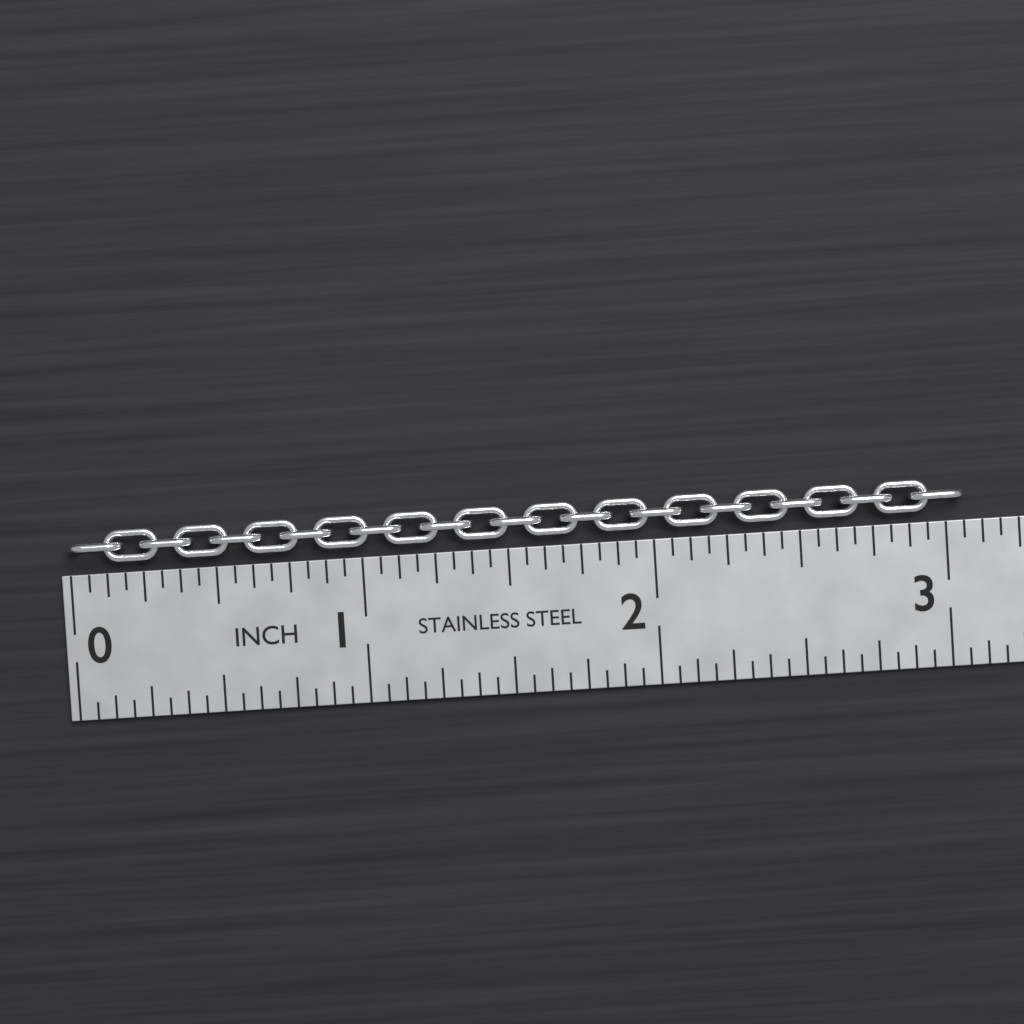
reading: 3.0625 in
